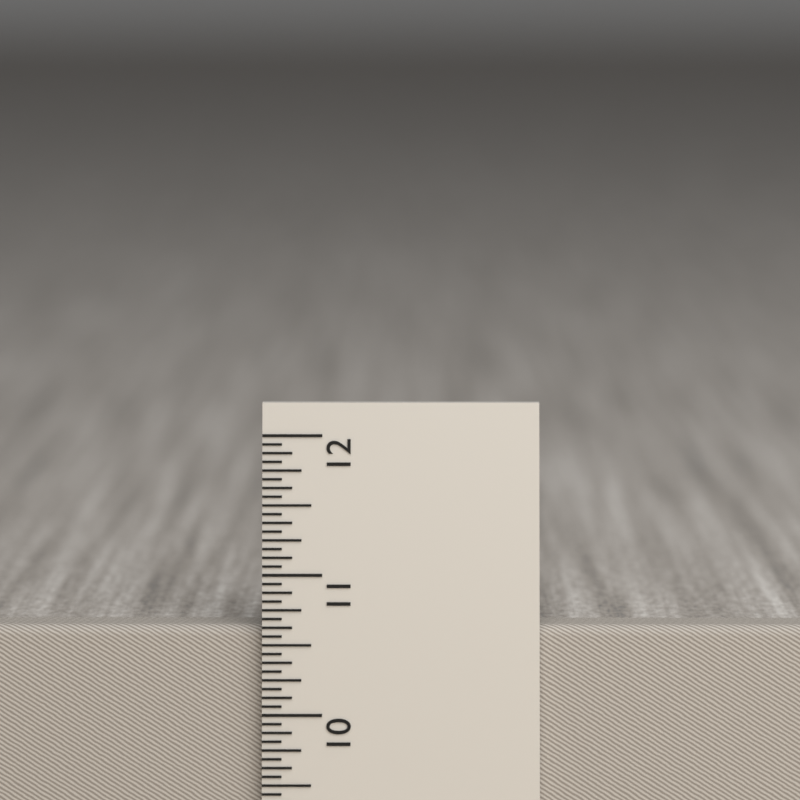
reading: 10.6250 in
